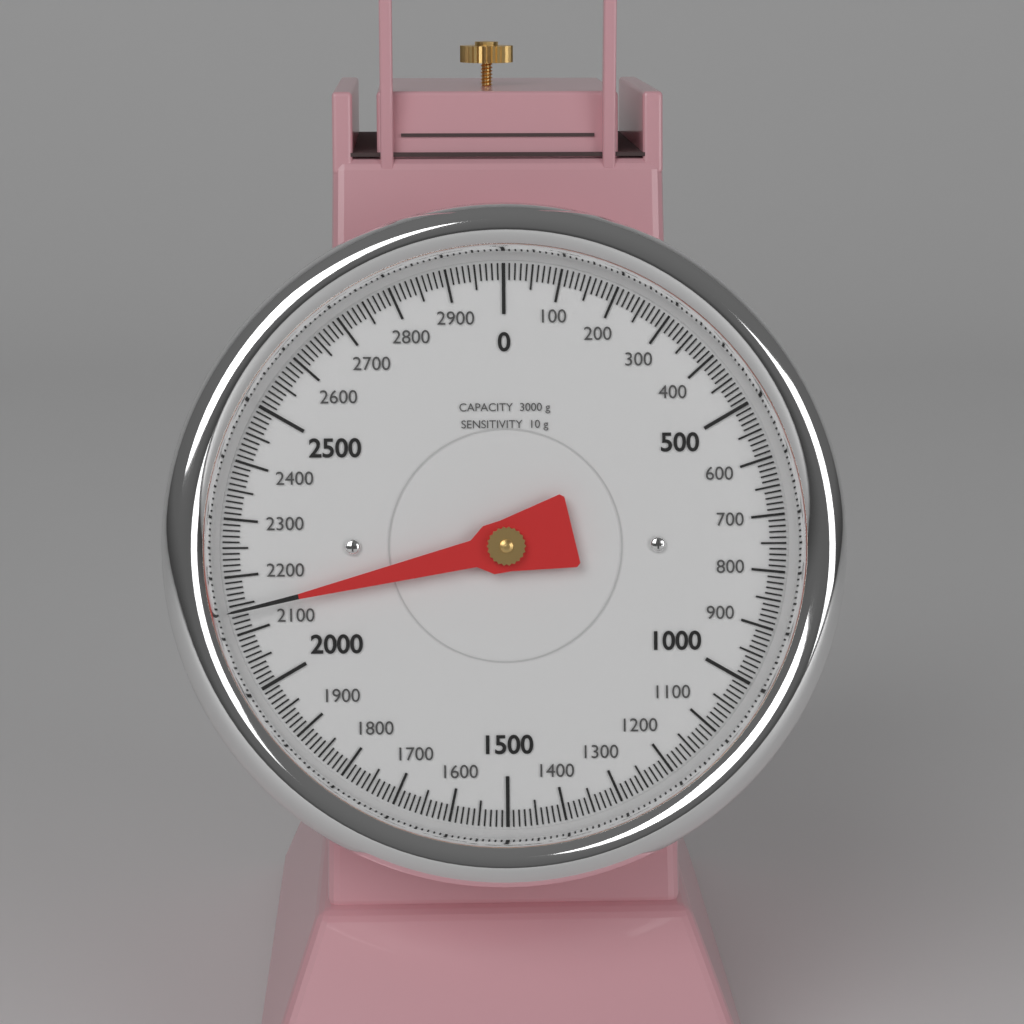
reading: 2140 g
